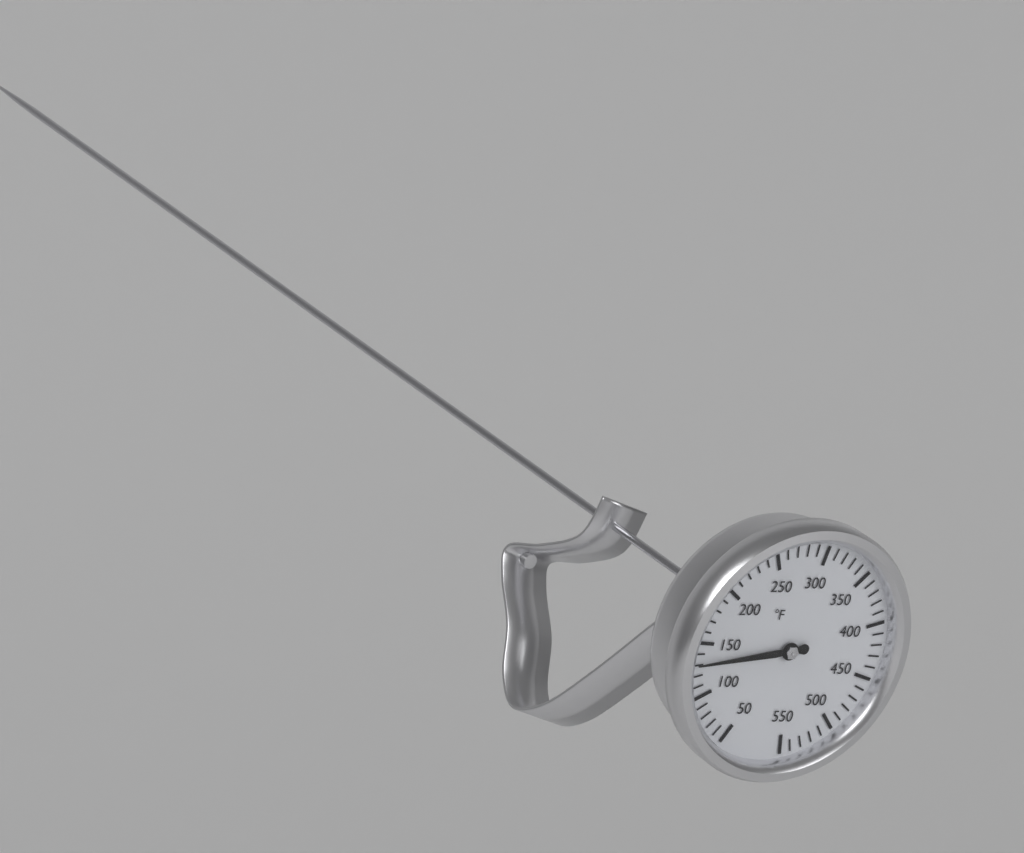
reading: 130 °F
